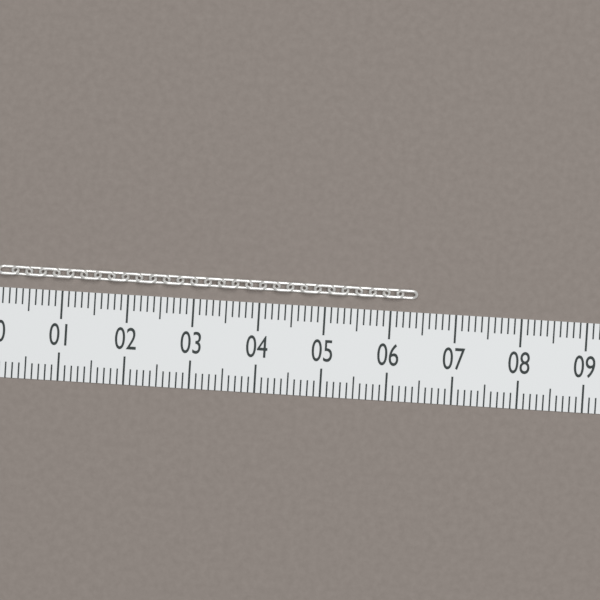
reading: 6.4 (no unit)
